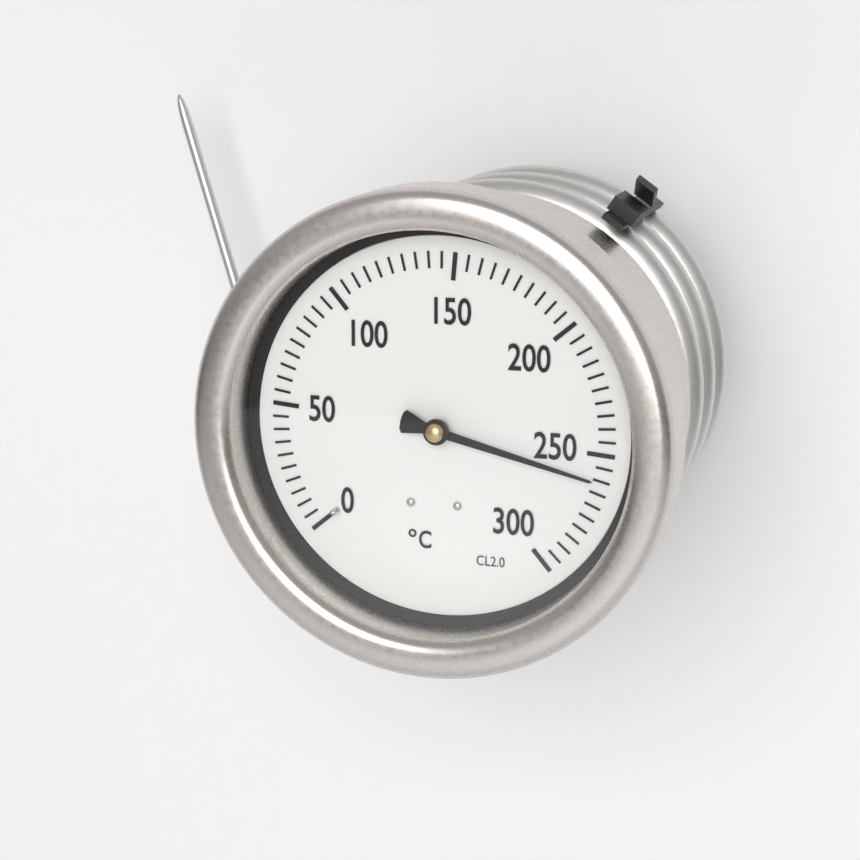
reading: 260 °C
